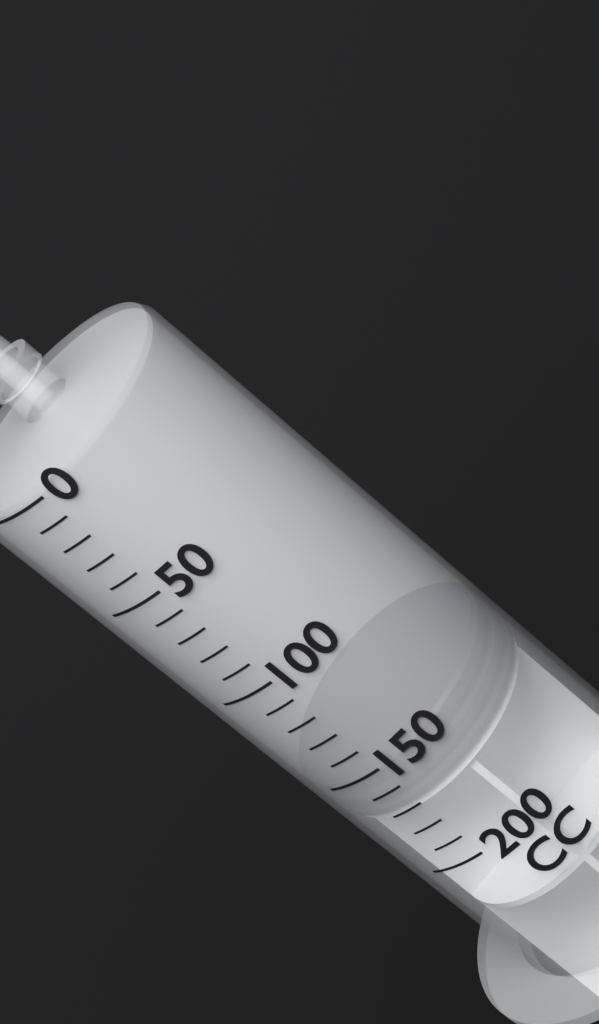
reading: 150 cc
